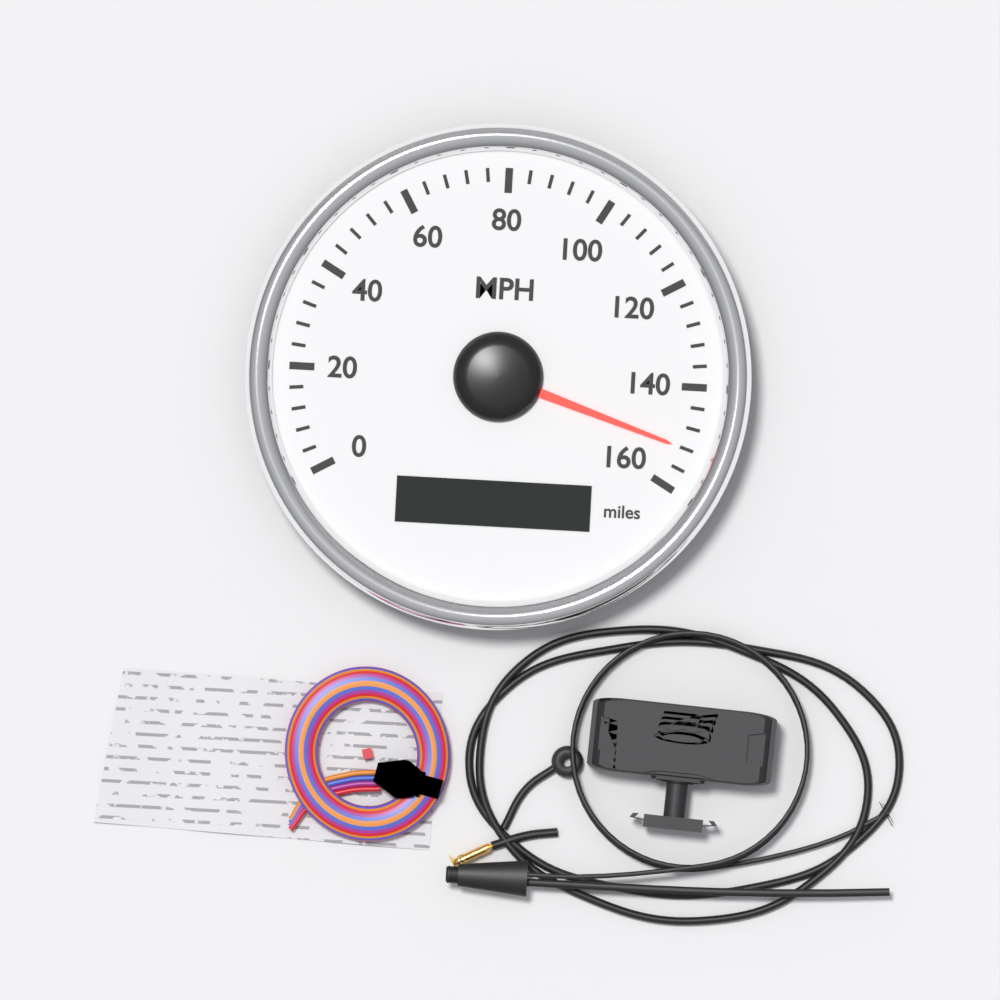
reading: 152 MPH
